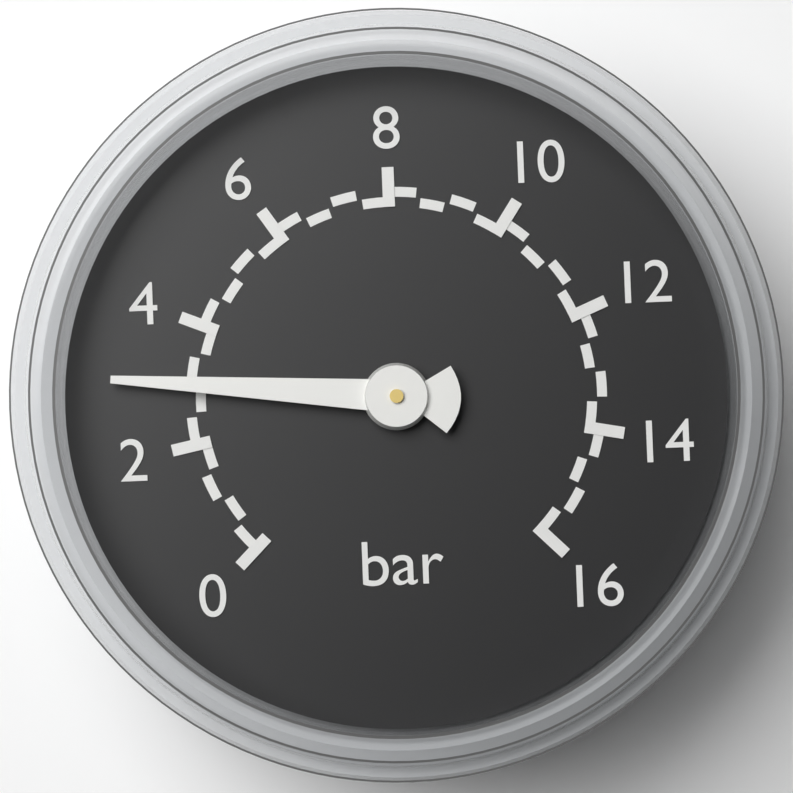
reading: 3.0 bar
